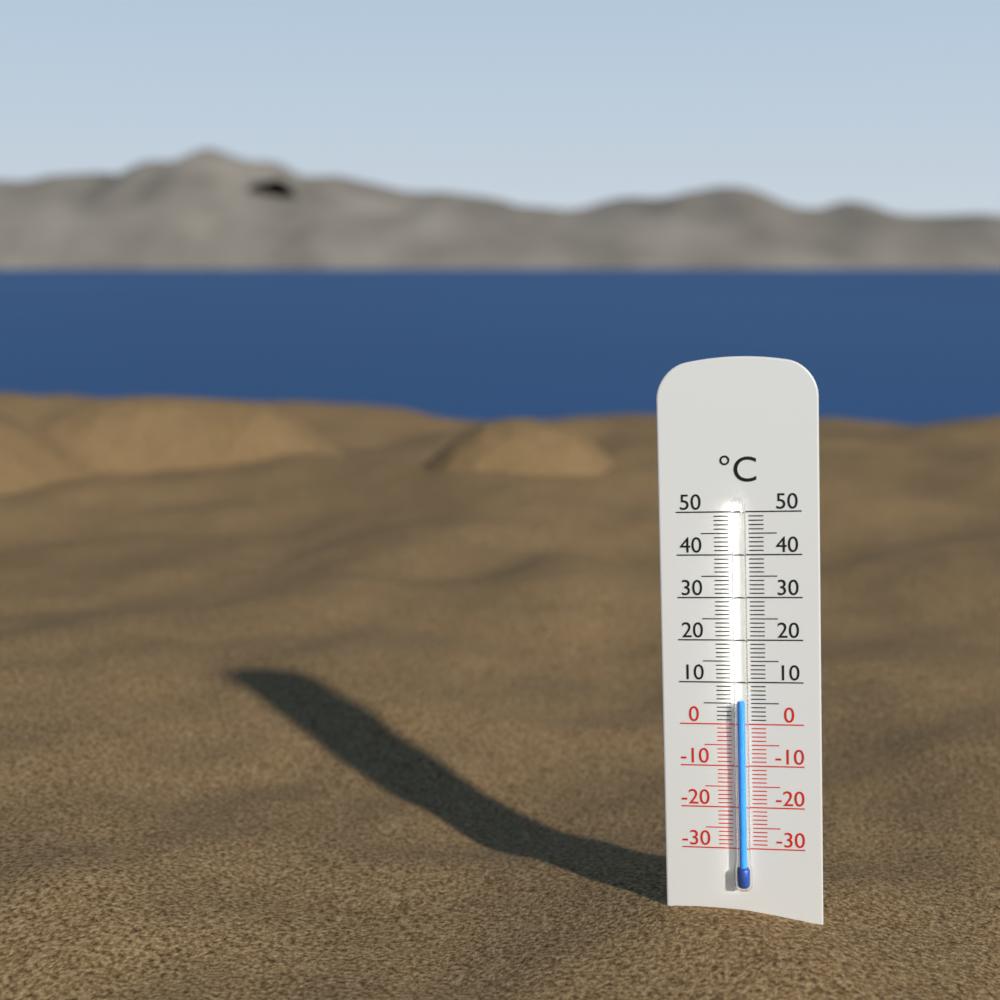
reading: 6 °C
